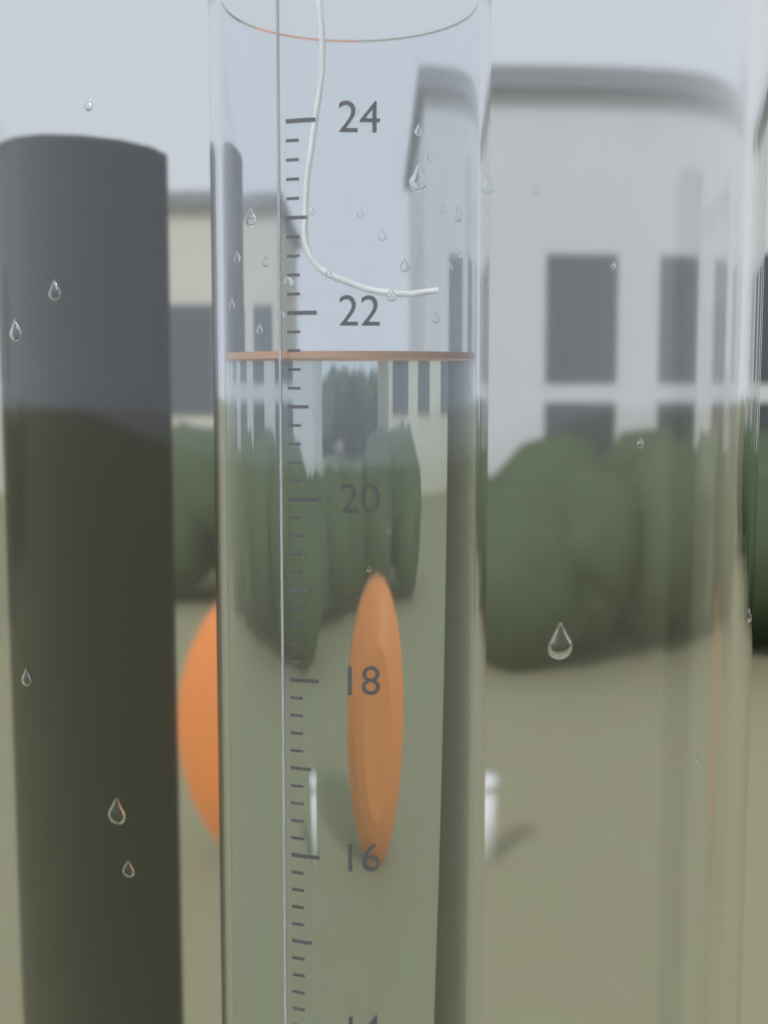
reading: 21.6 mm
